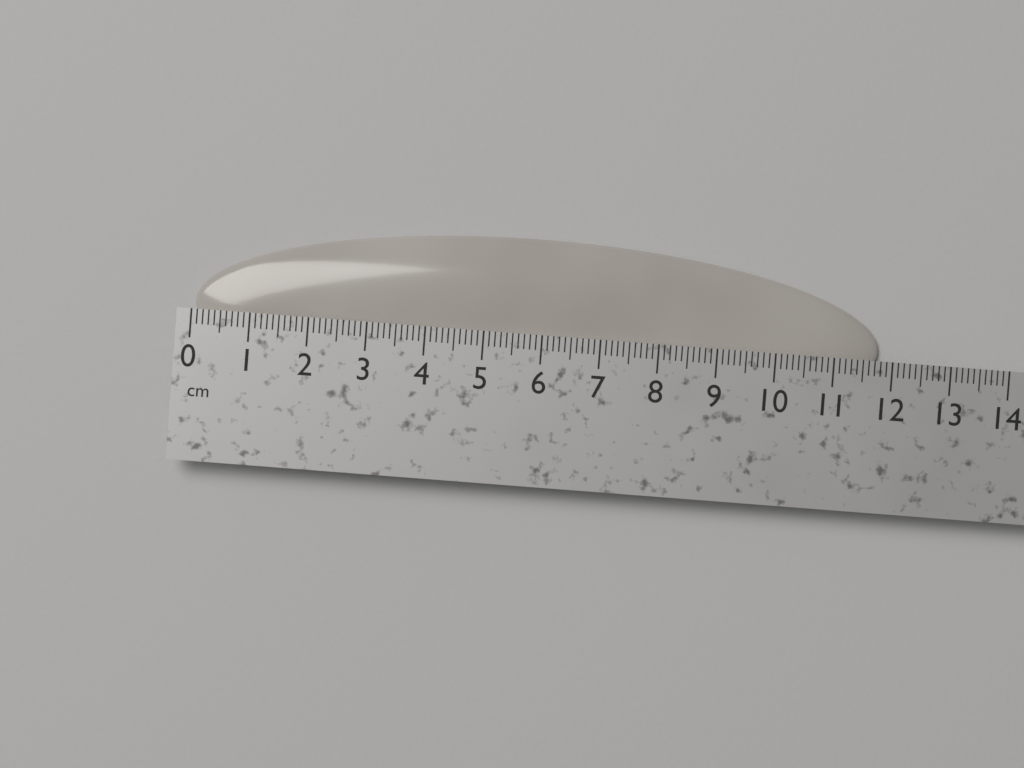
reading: 11.8 cm
